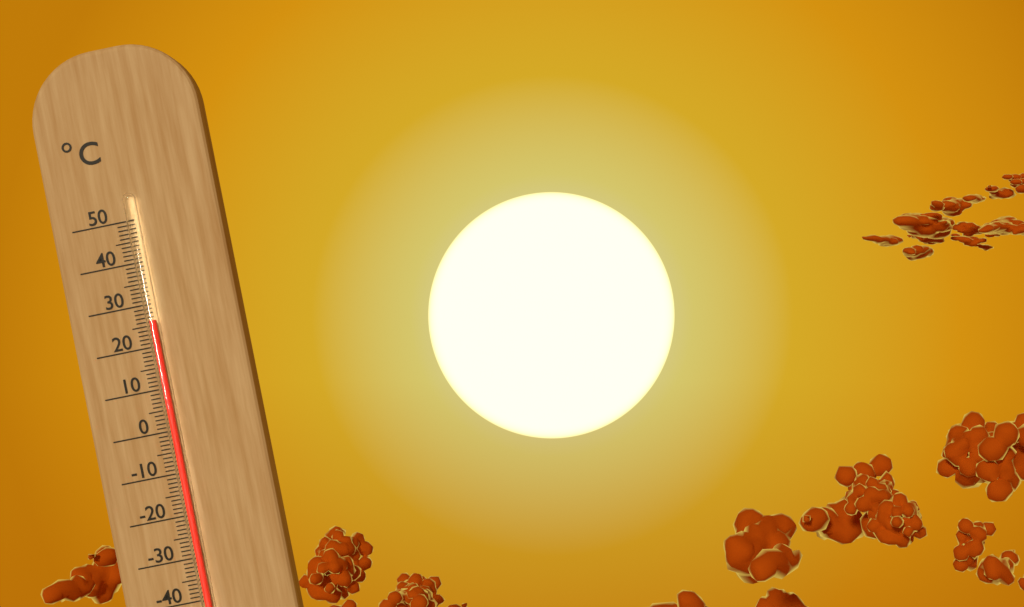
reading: 26 °C
